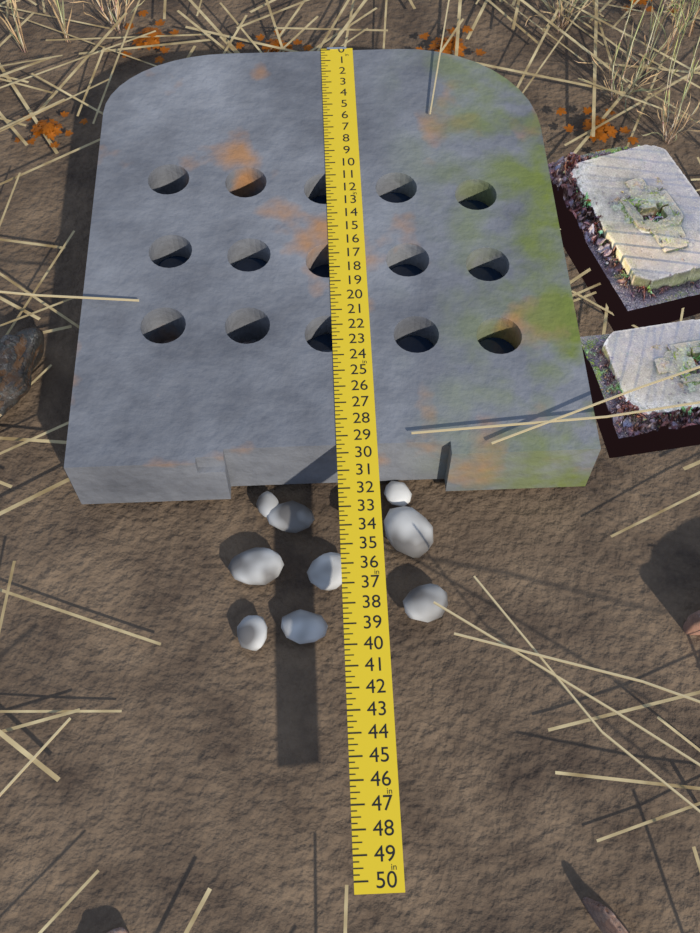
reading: 30.25 in
